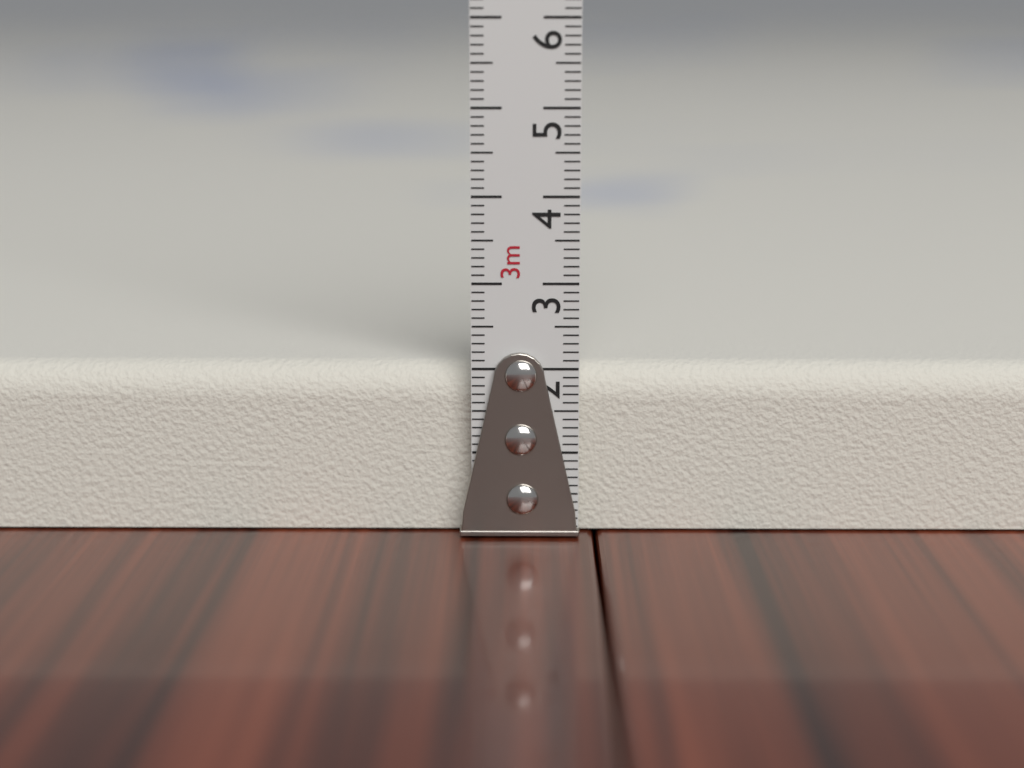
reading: 2.0 cm
